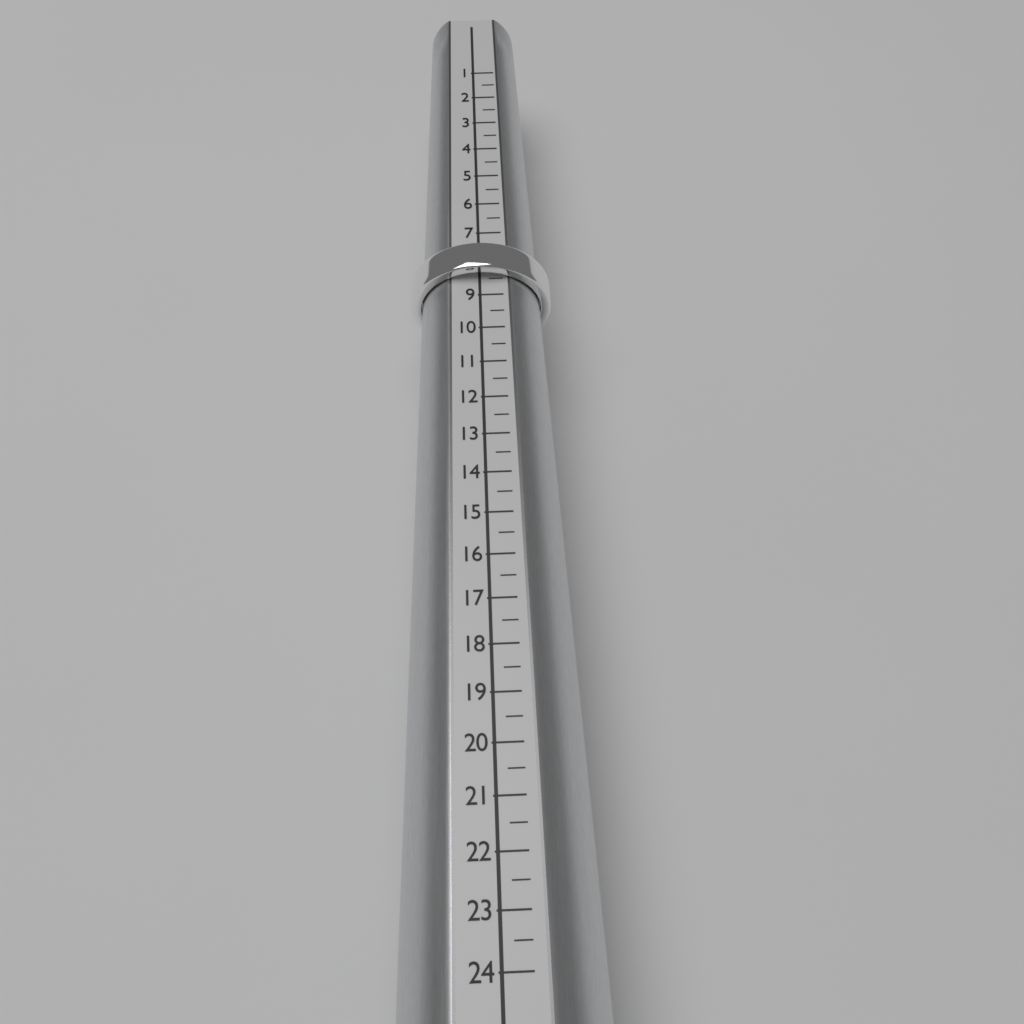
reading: 8.5 (no unit)
